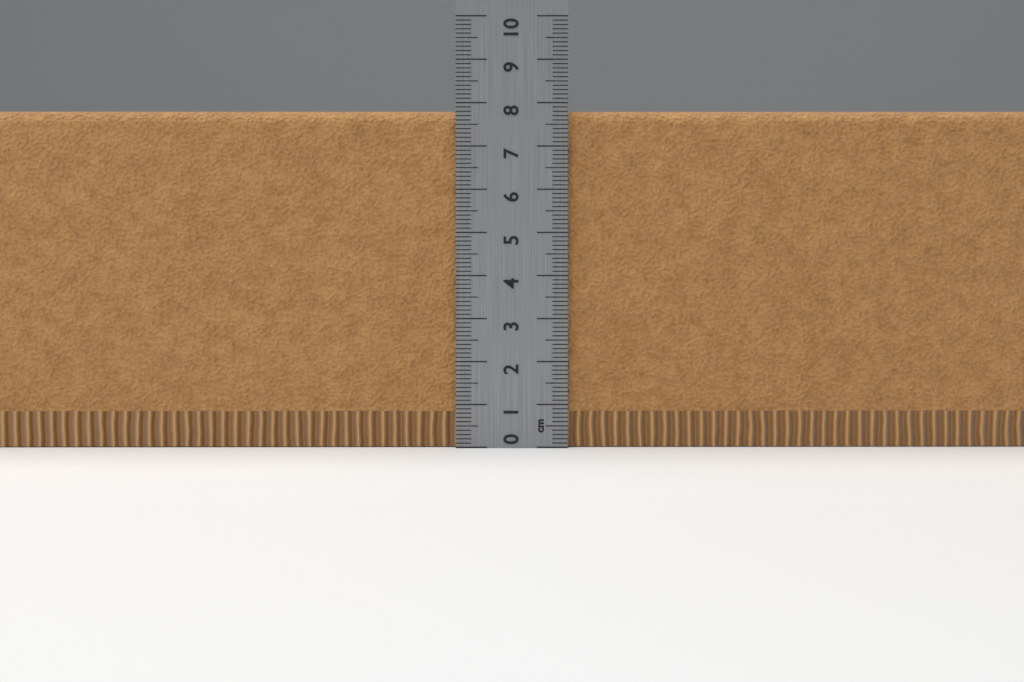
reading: 7.8 cm
